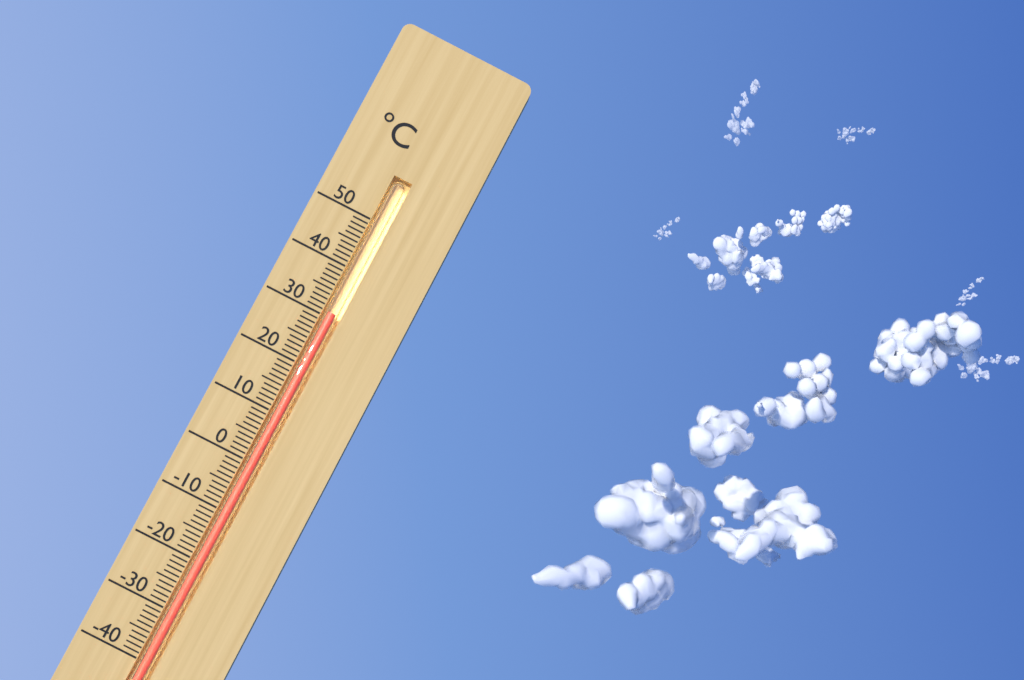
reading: 31 °C
